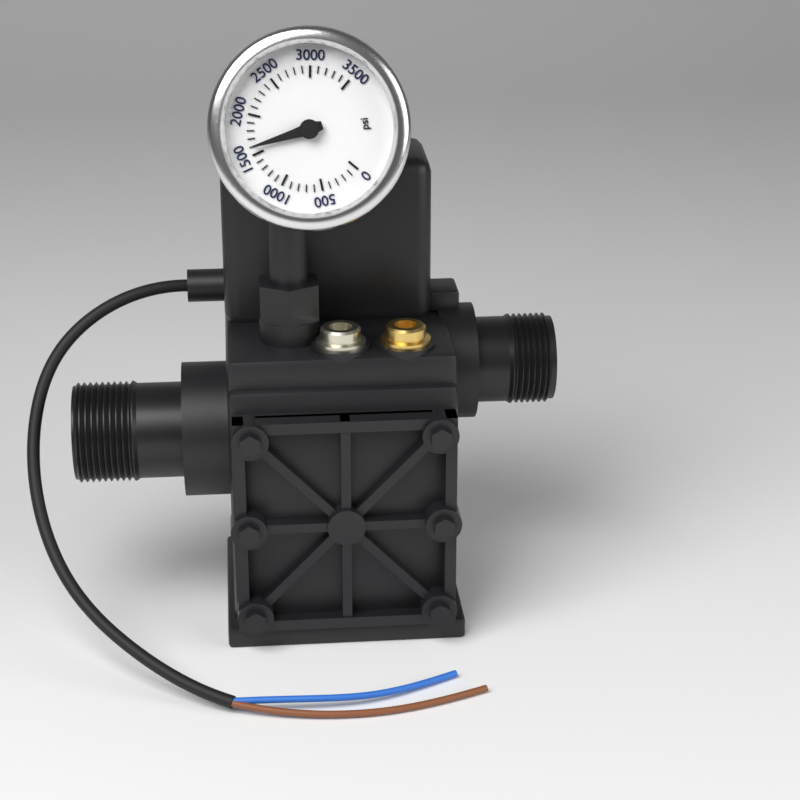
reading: 1600 psi
